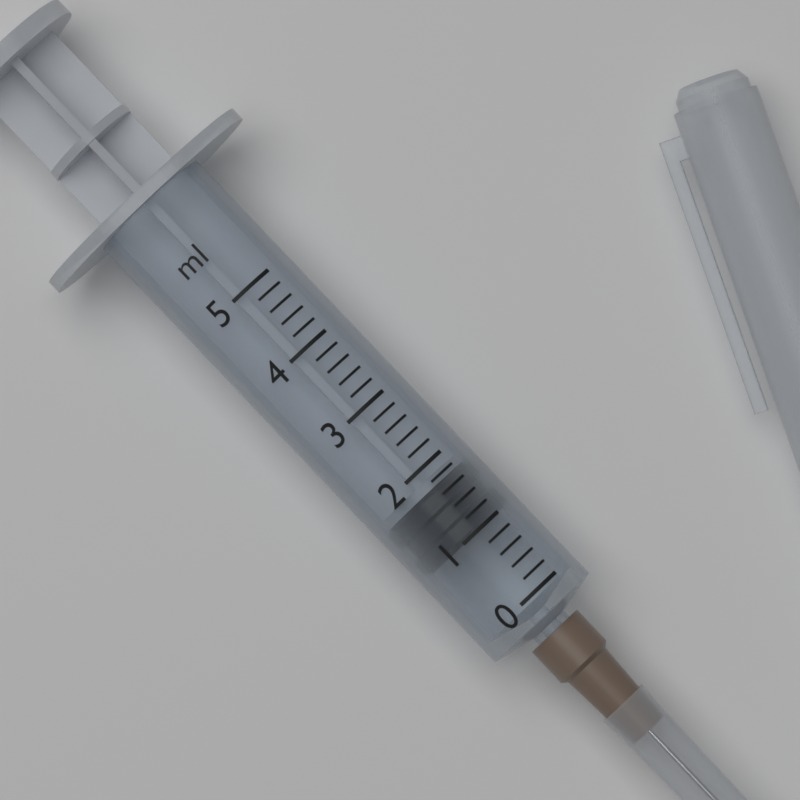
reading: 1.0 ml
